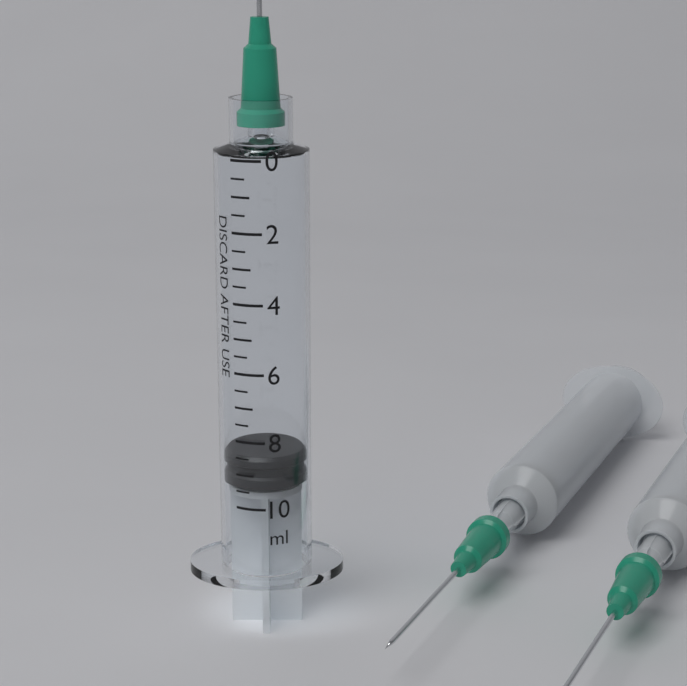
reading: 8.5 ml
